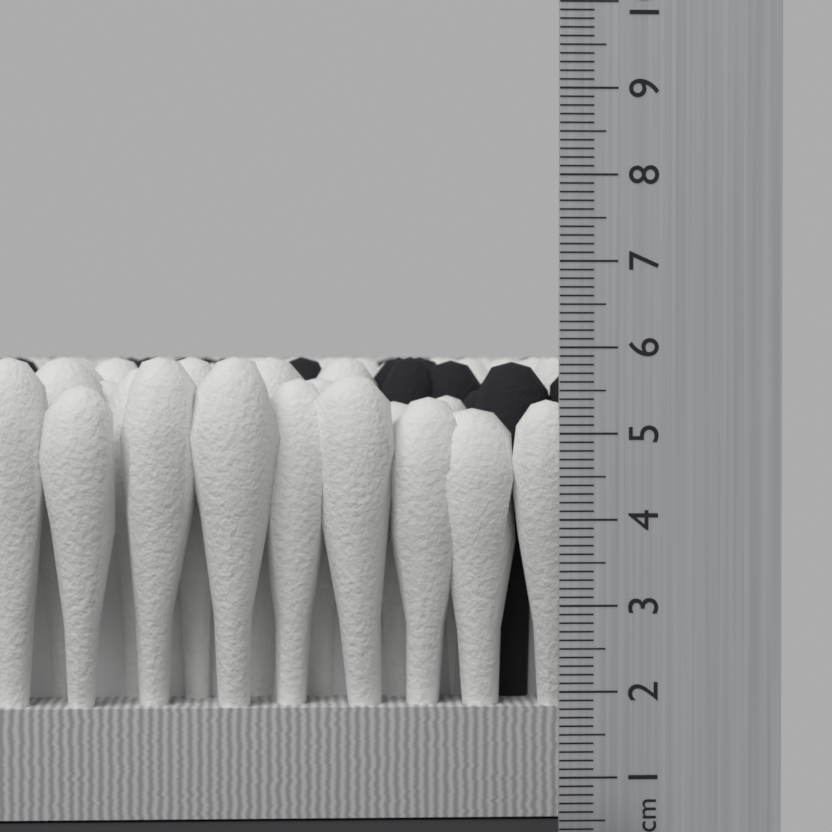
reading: 5.9 cm
